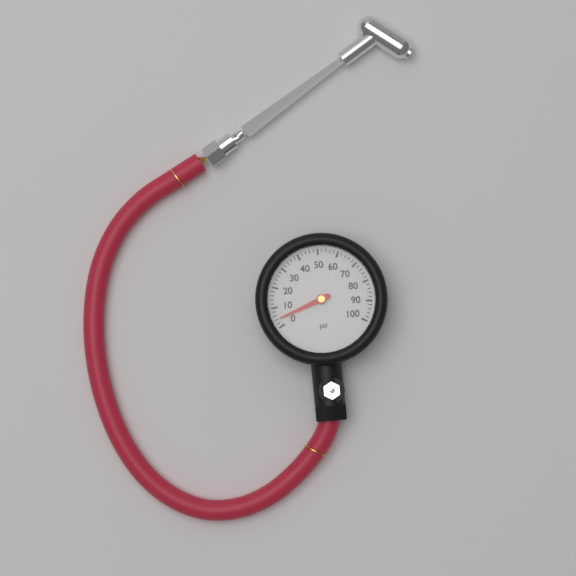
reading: 4 psi
